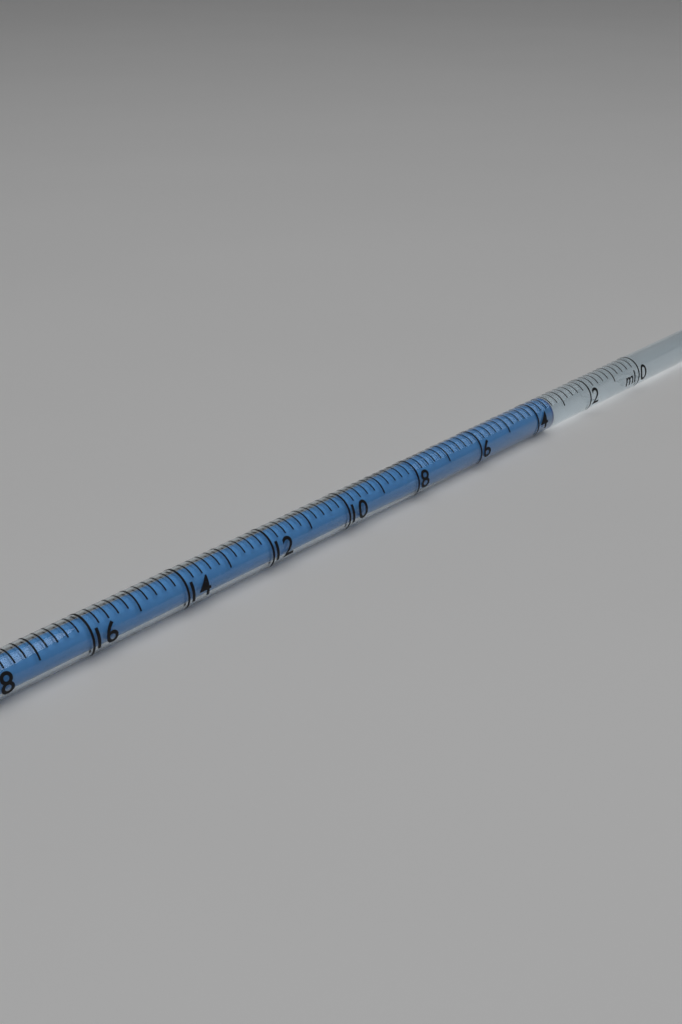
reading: 3.4 ml
